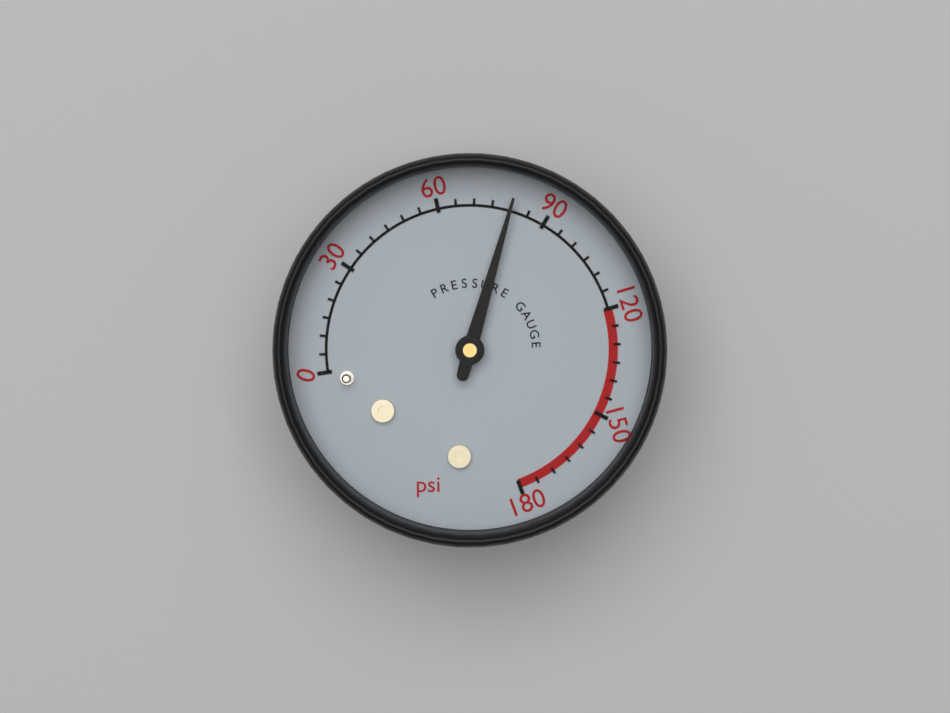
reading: 80 psi
